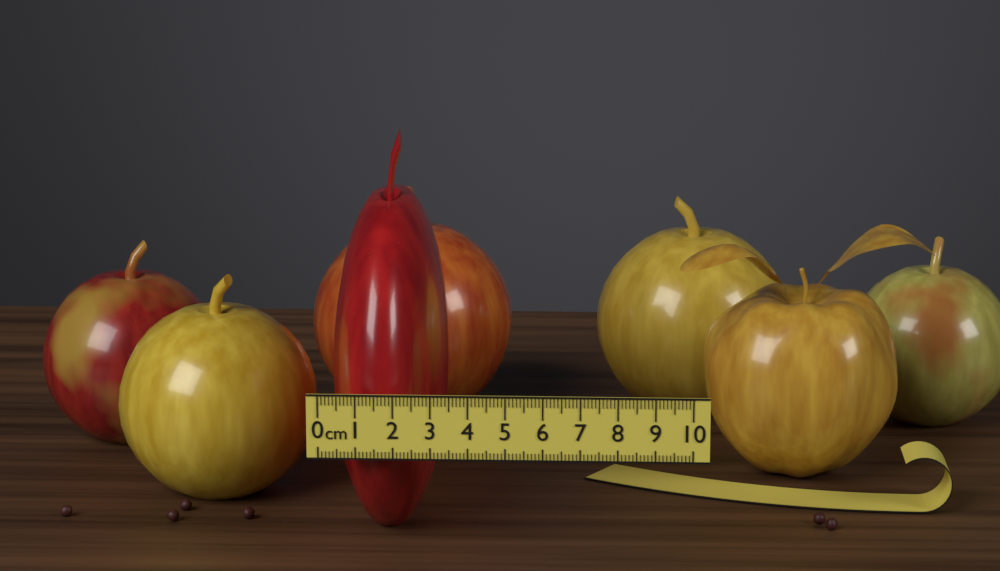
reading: 3.2 cm
